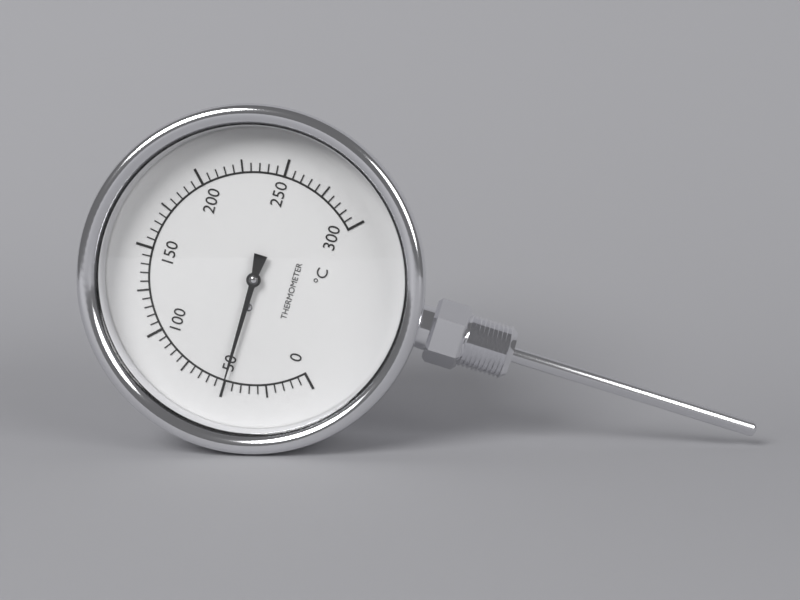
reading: 50 °C
